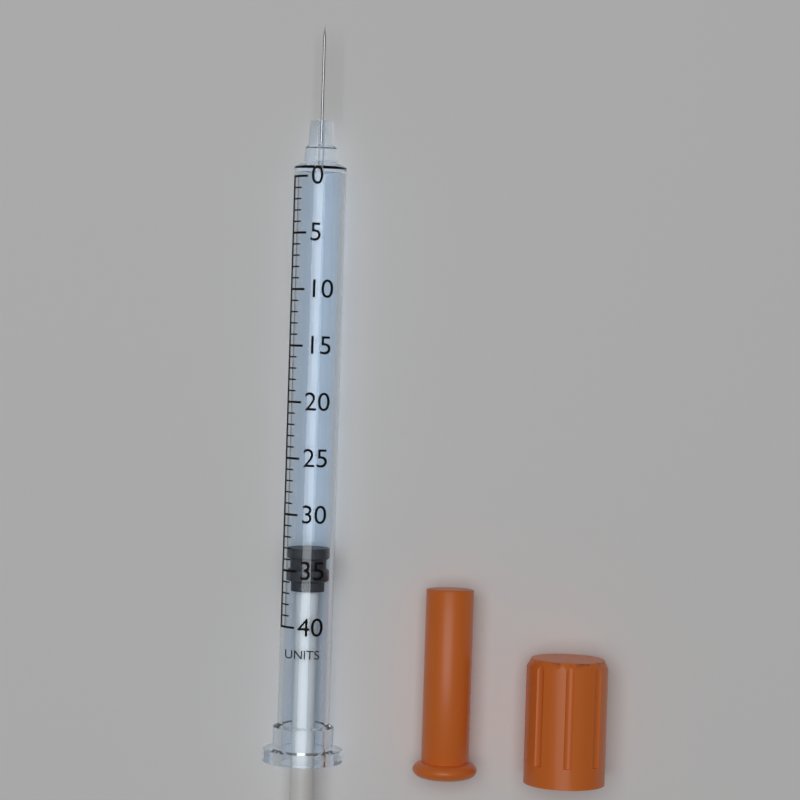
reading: 33 units
